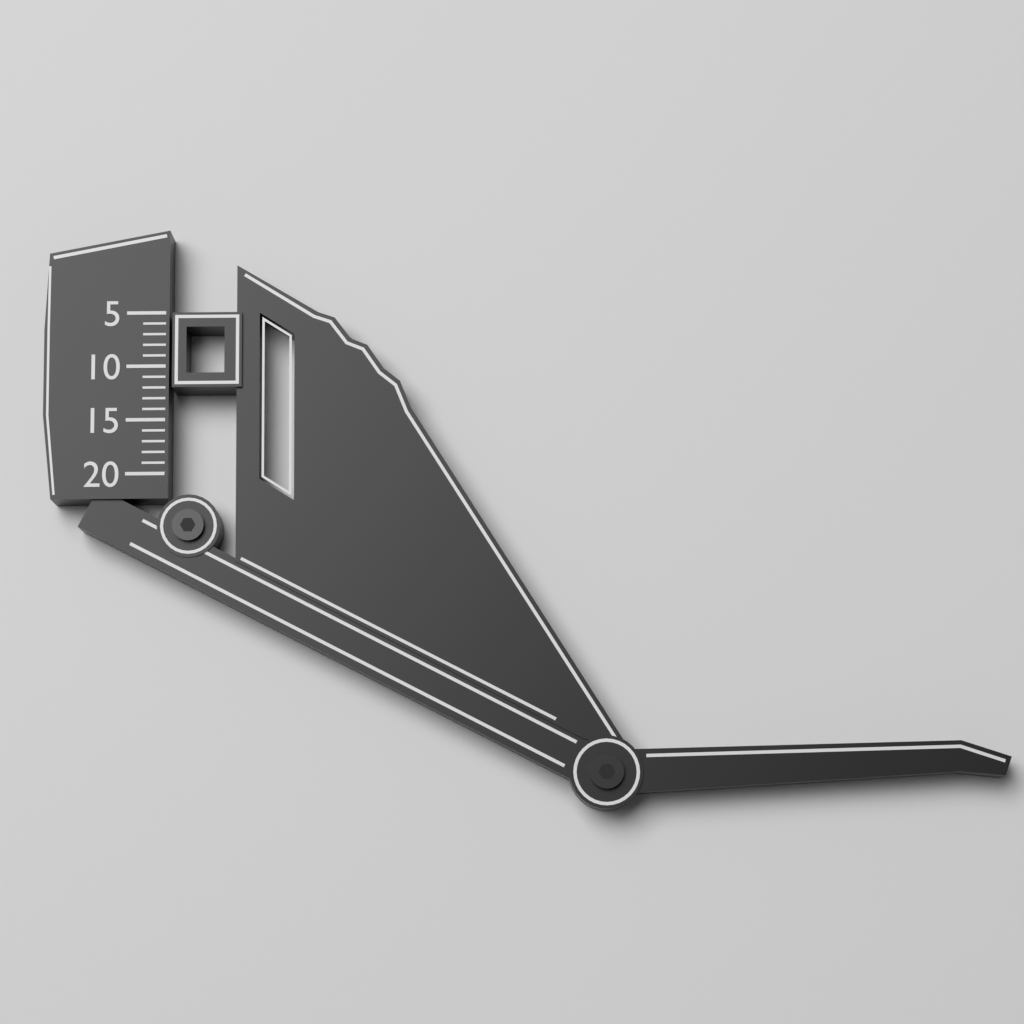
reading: 12 (no unit)
